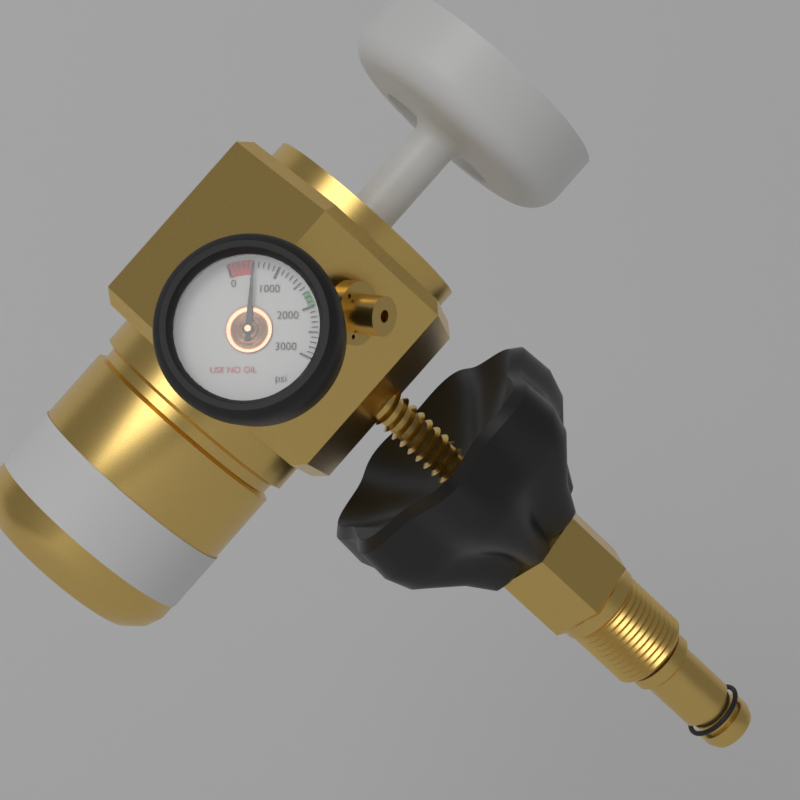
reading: 500 psi
